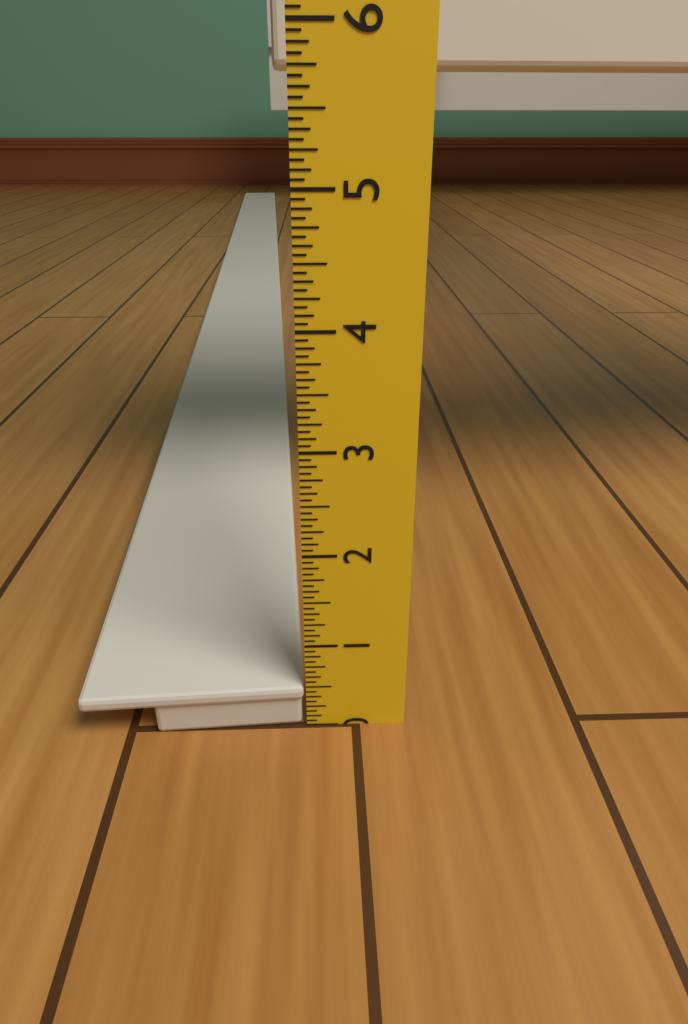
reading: 0.5000 in
